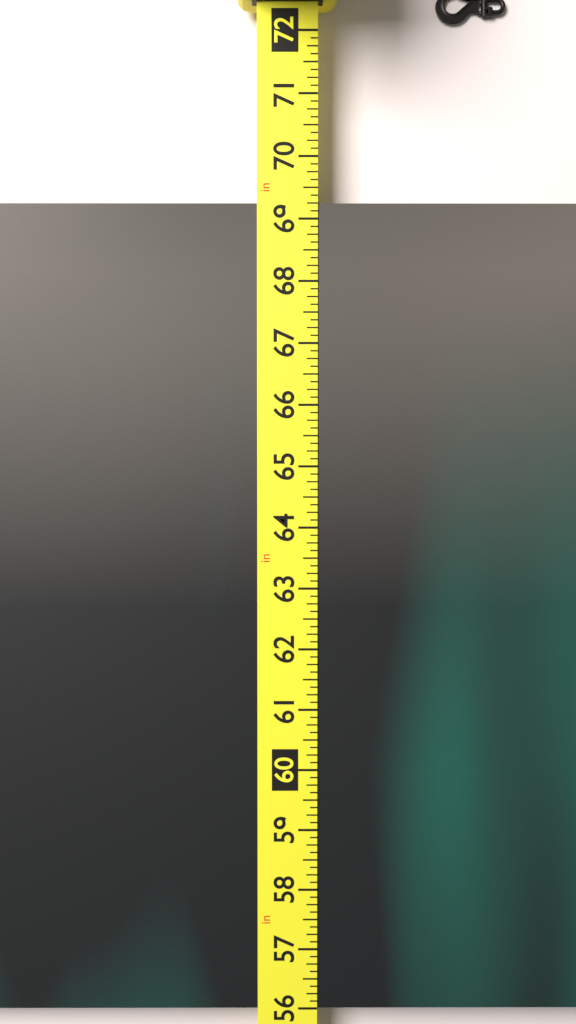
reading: 69.250 in
